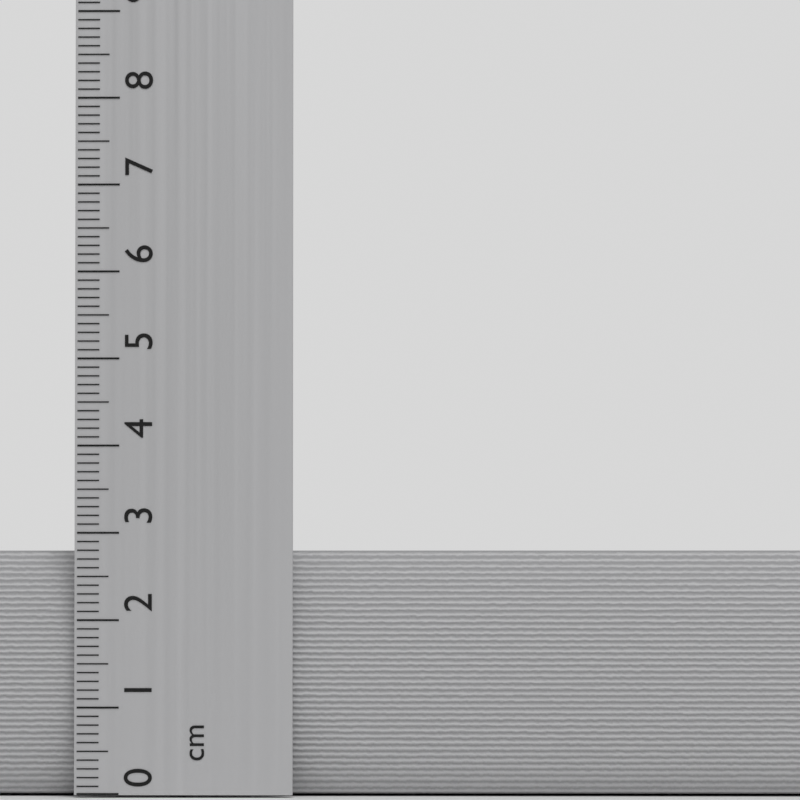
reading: 2.8 cm
